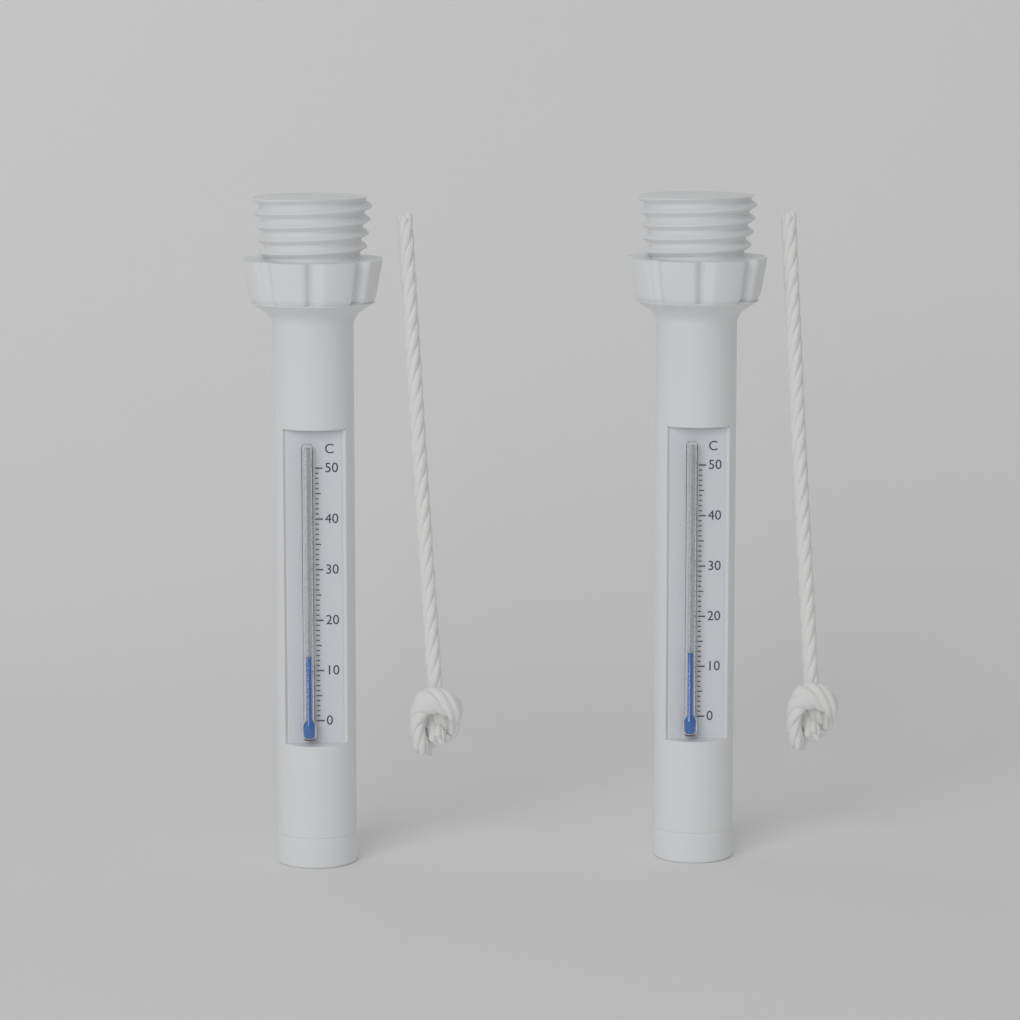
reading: 13 °C
